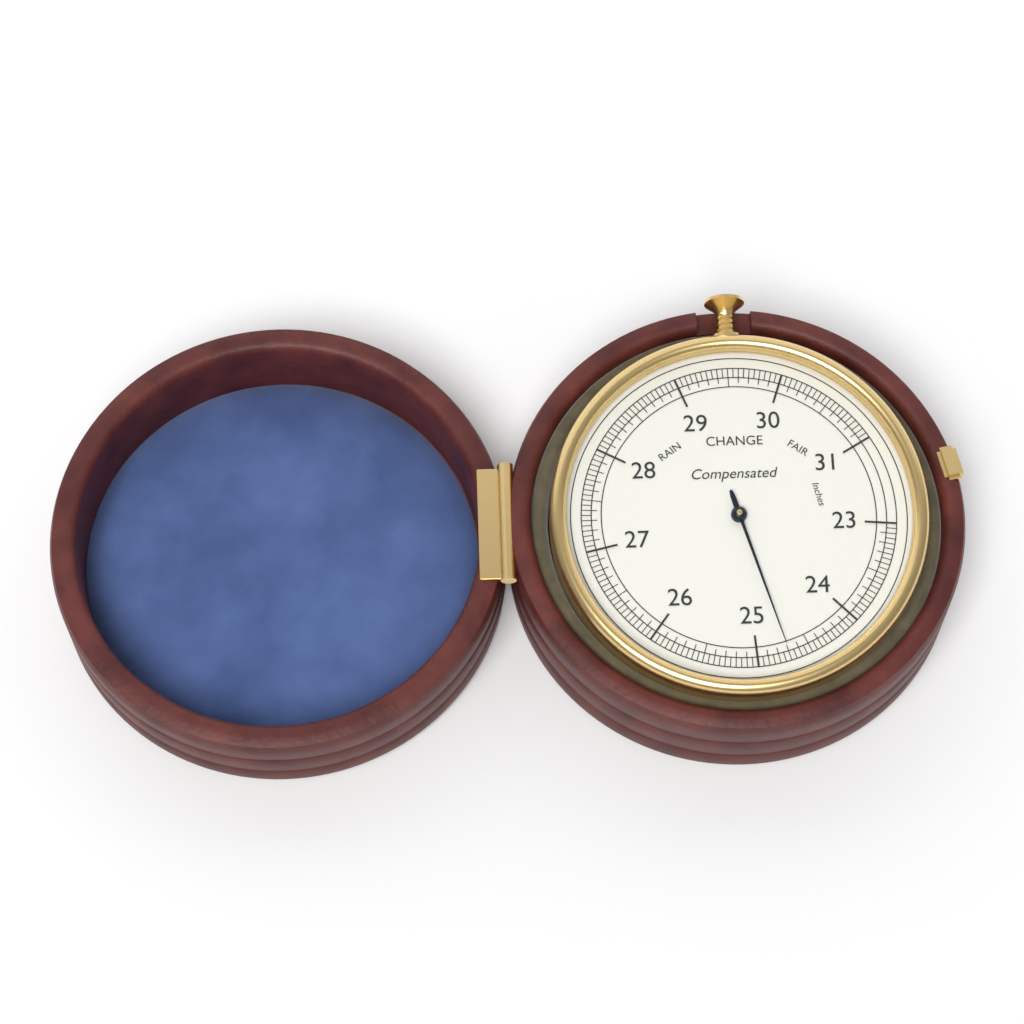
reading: 24.70 inches
